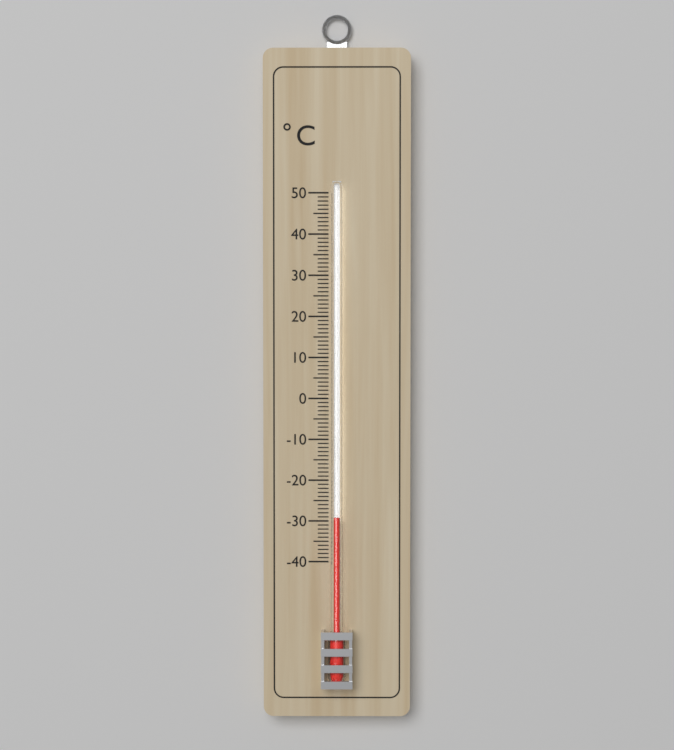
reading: -29 °C
